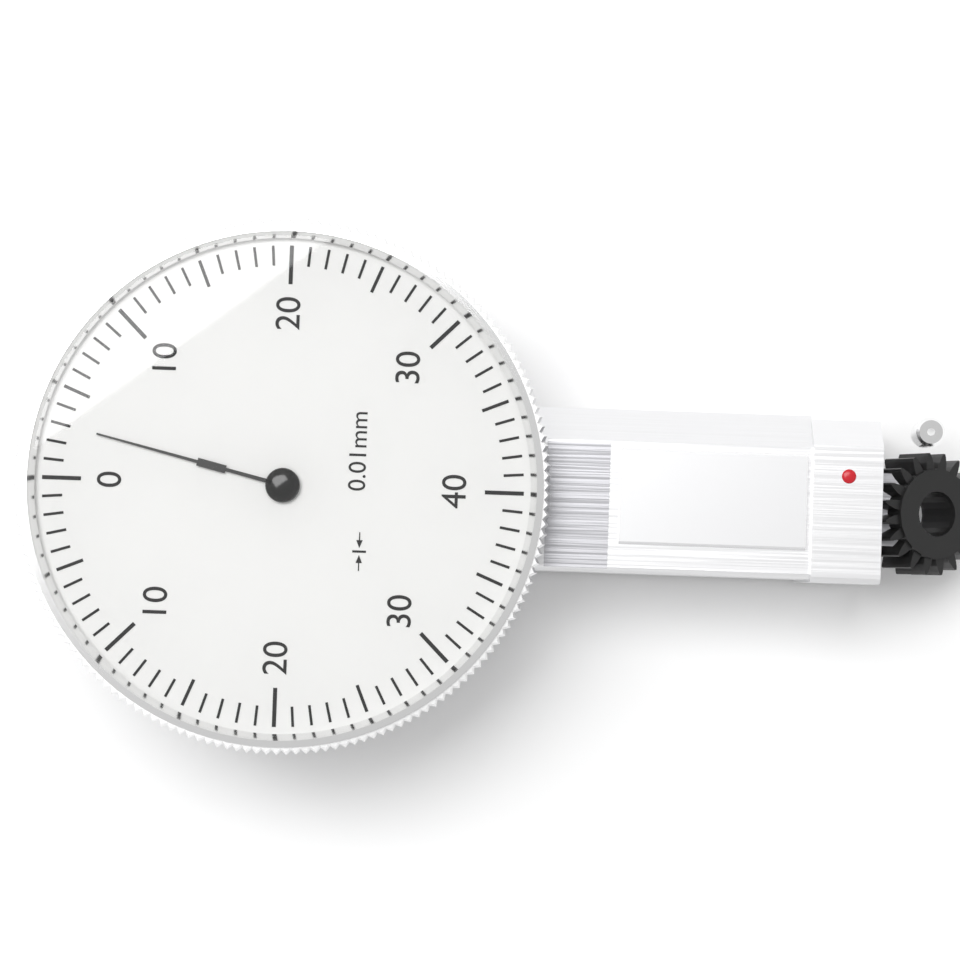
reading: 3 0.01mm
